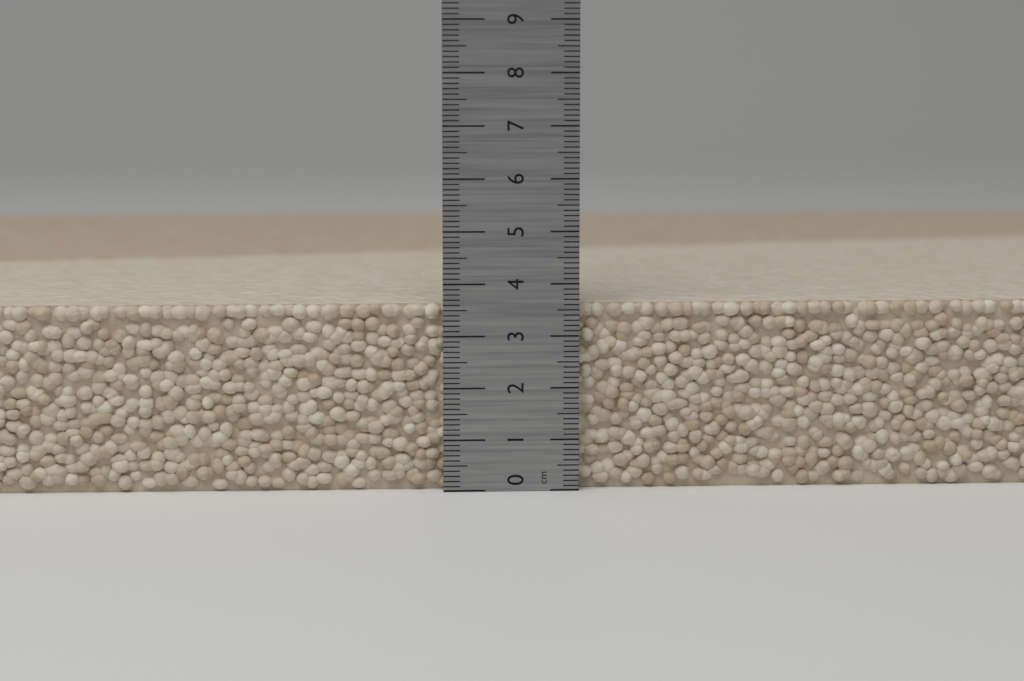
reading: 3.6 cm
